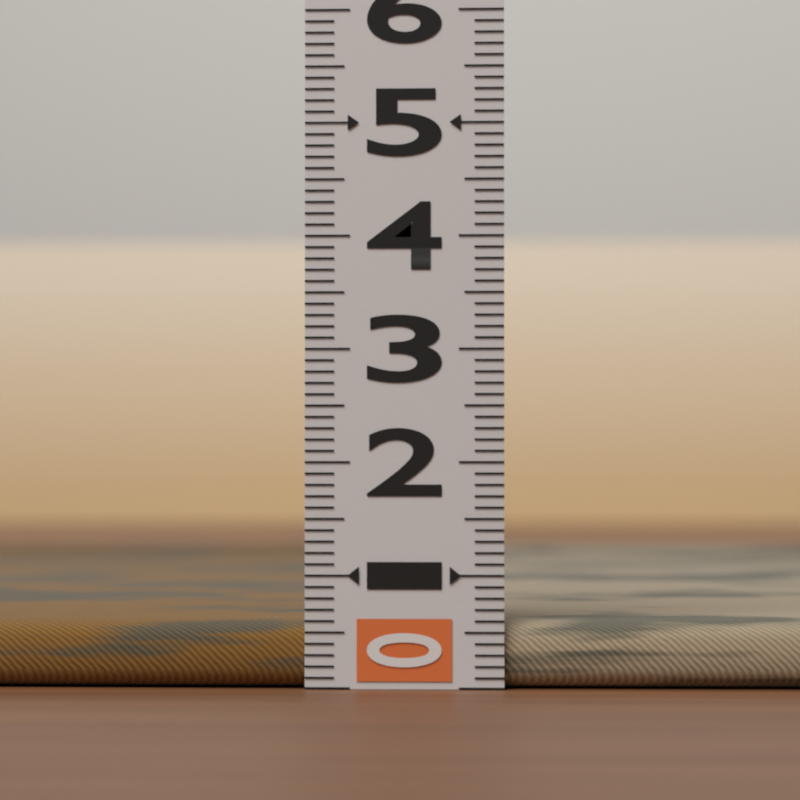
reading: 0.6 (no unit)
